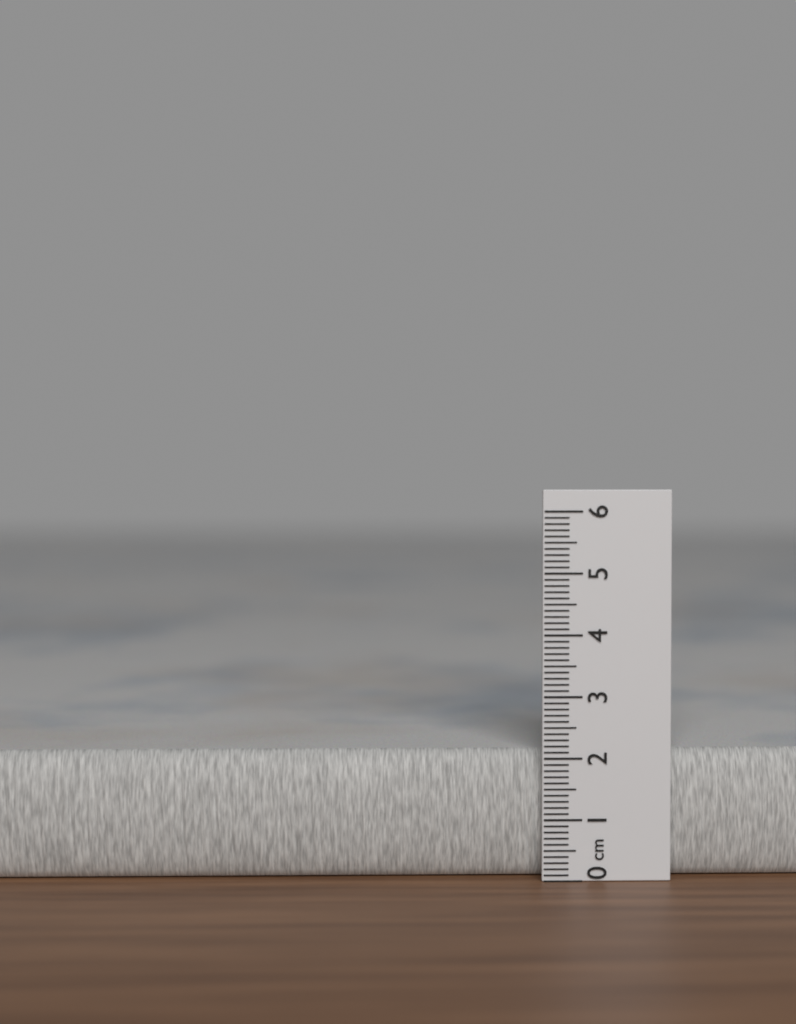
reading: 2.1 cm
